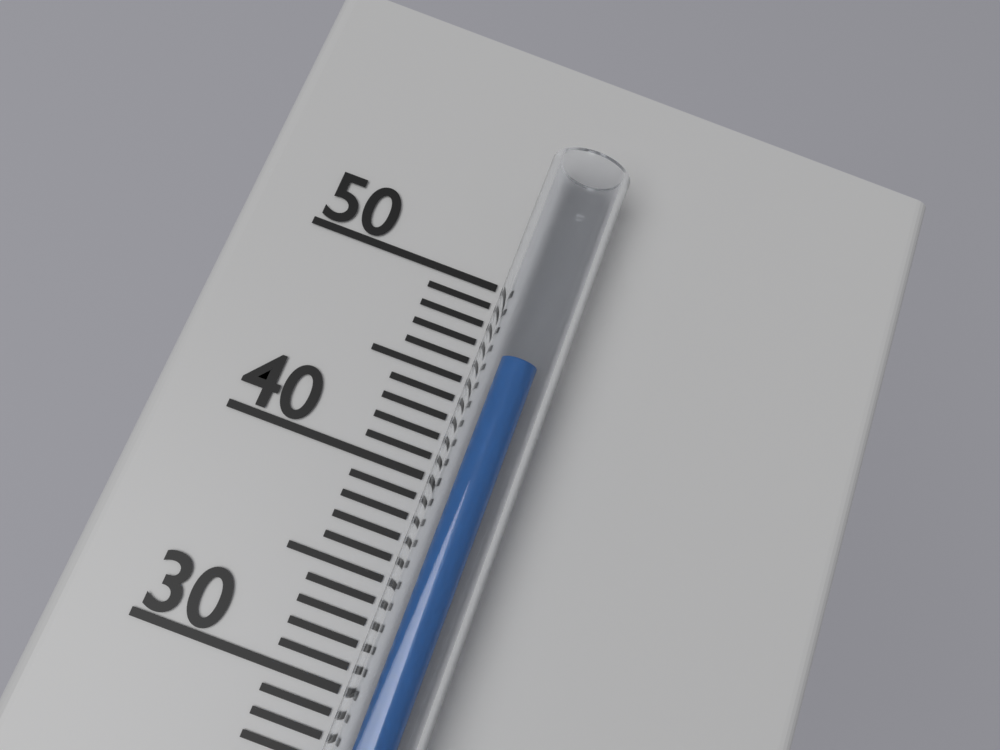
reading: 46 °C
